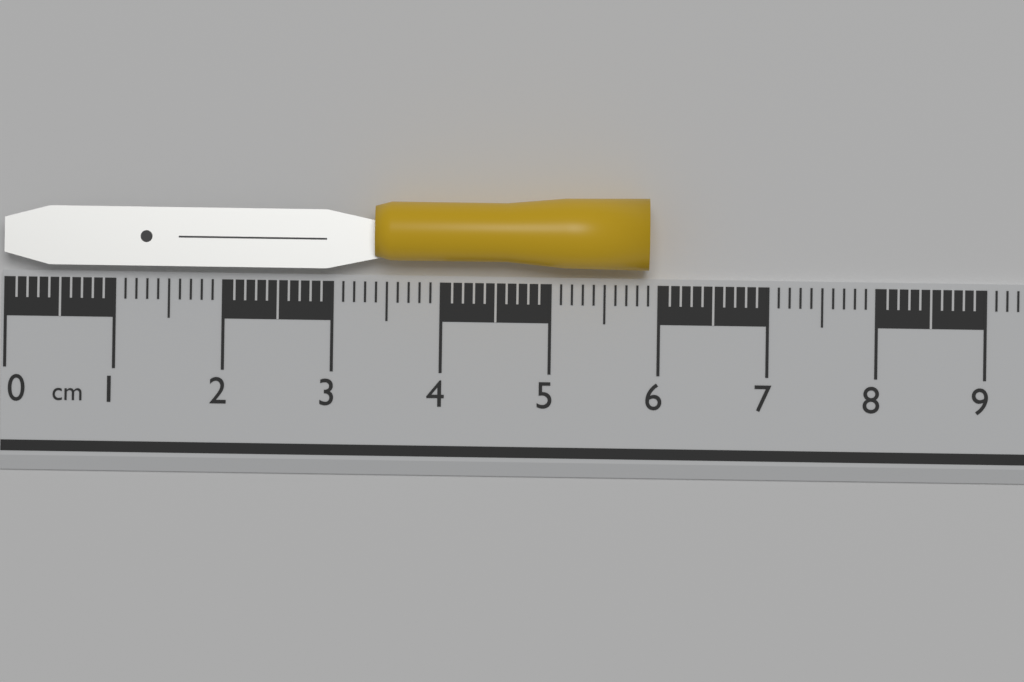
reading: 5.9 cm
